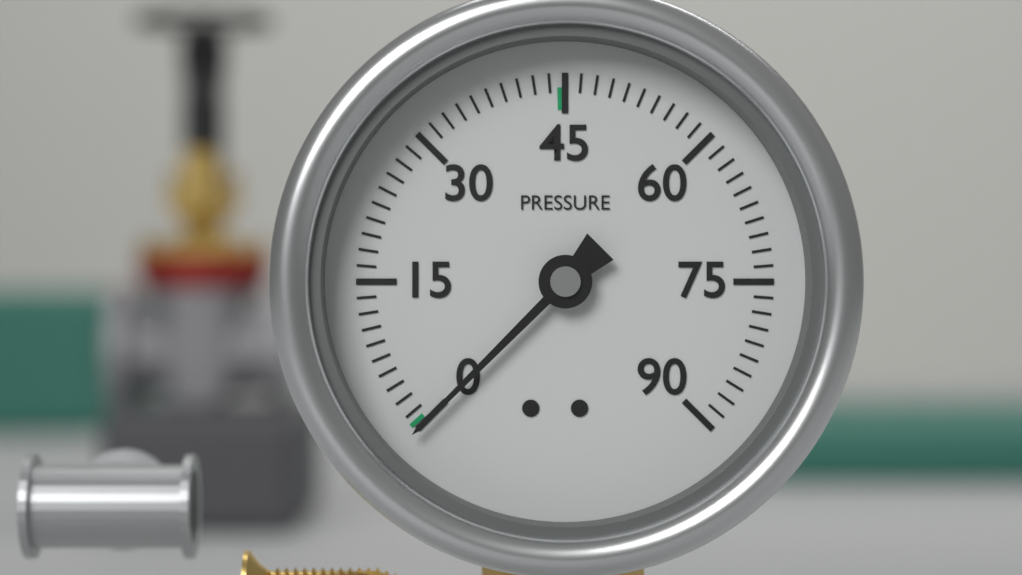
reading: 0.0 (no unit)
